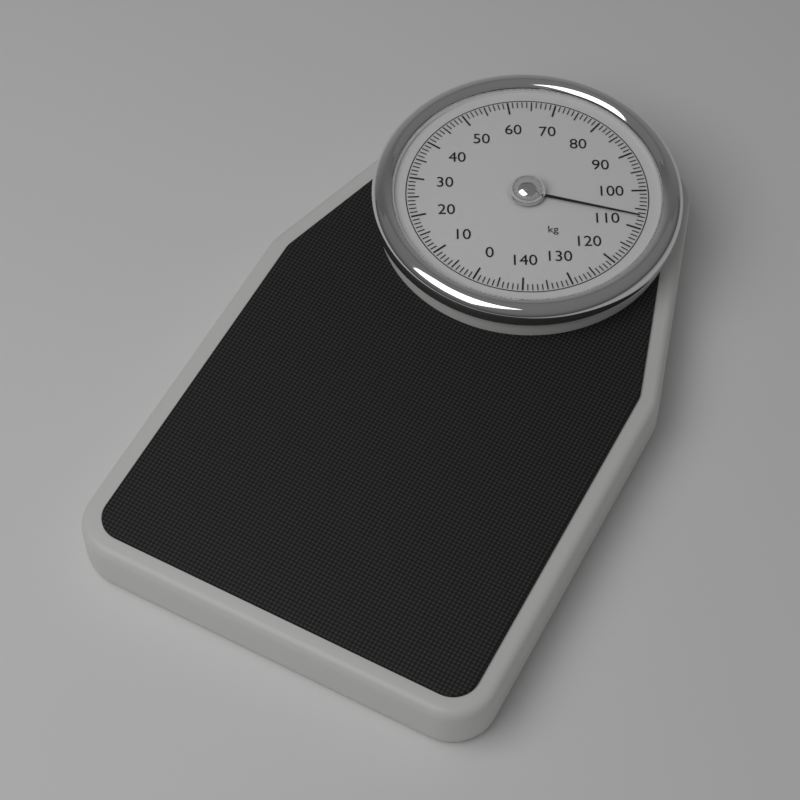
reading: 107 kg
